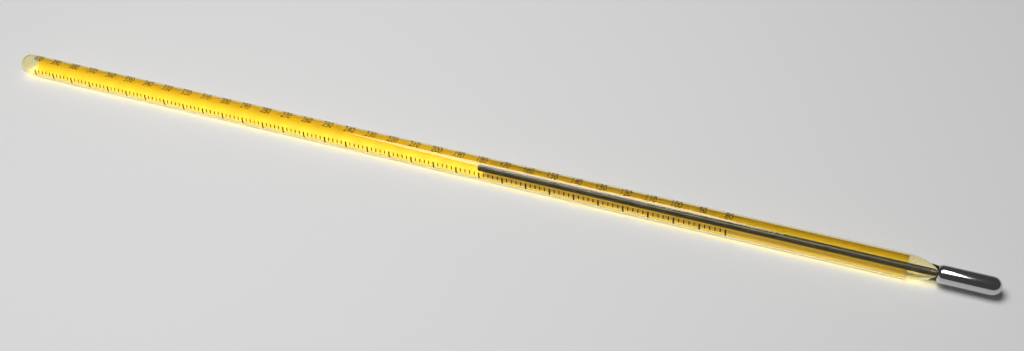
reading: 182 (no unit)
